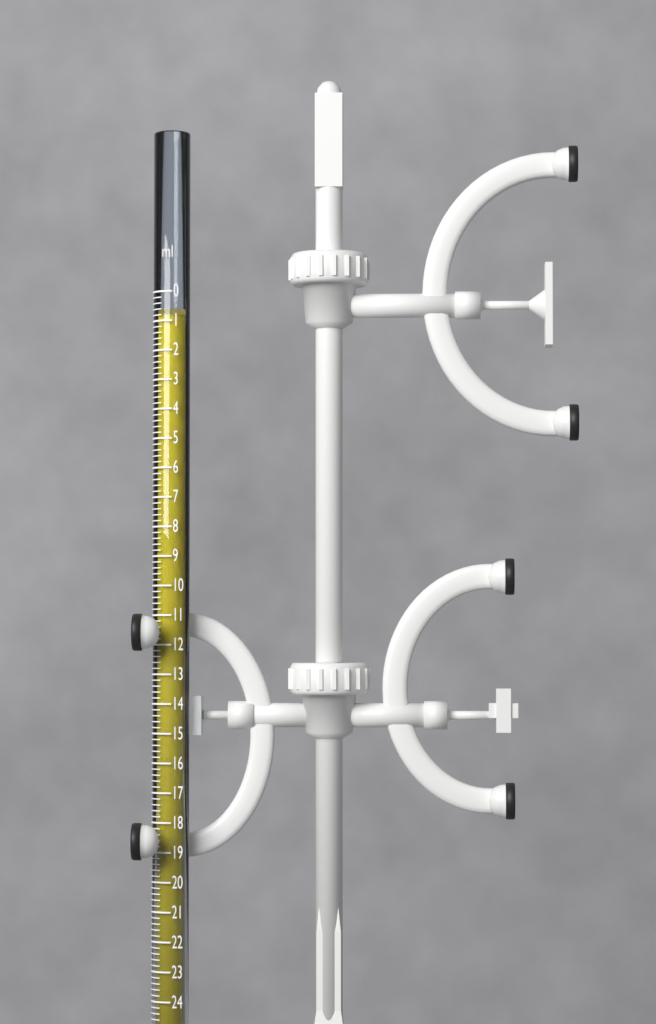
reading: 0.8 ml
